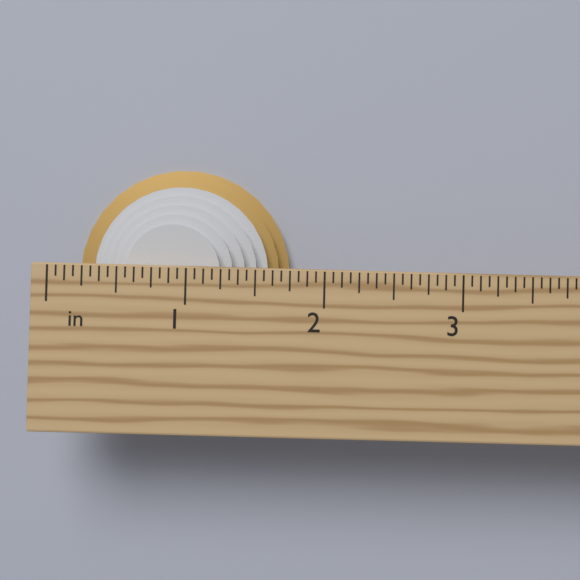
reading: 1.7500 in
